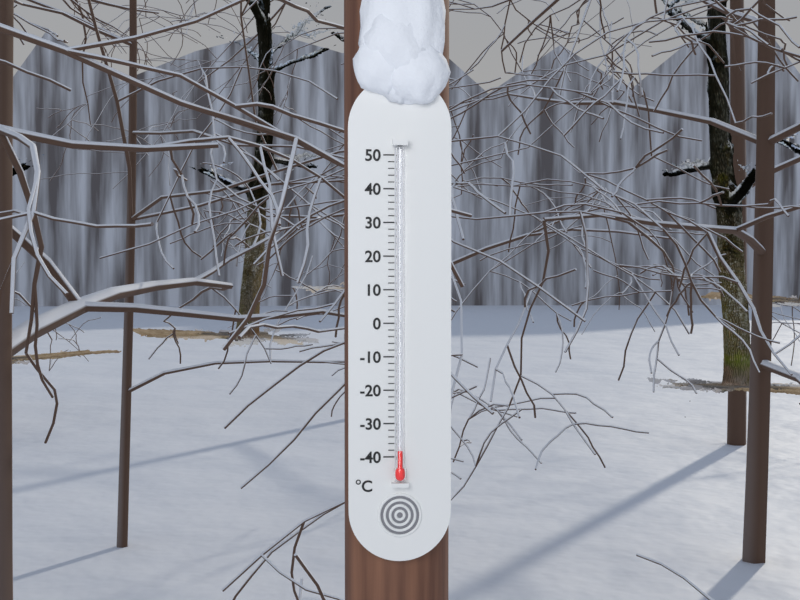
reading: -38 °C
